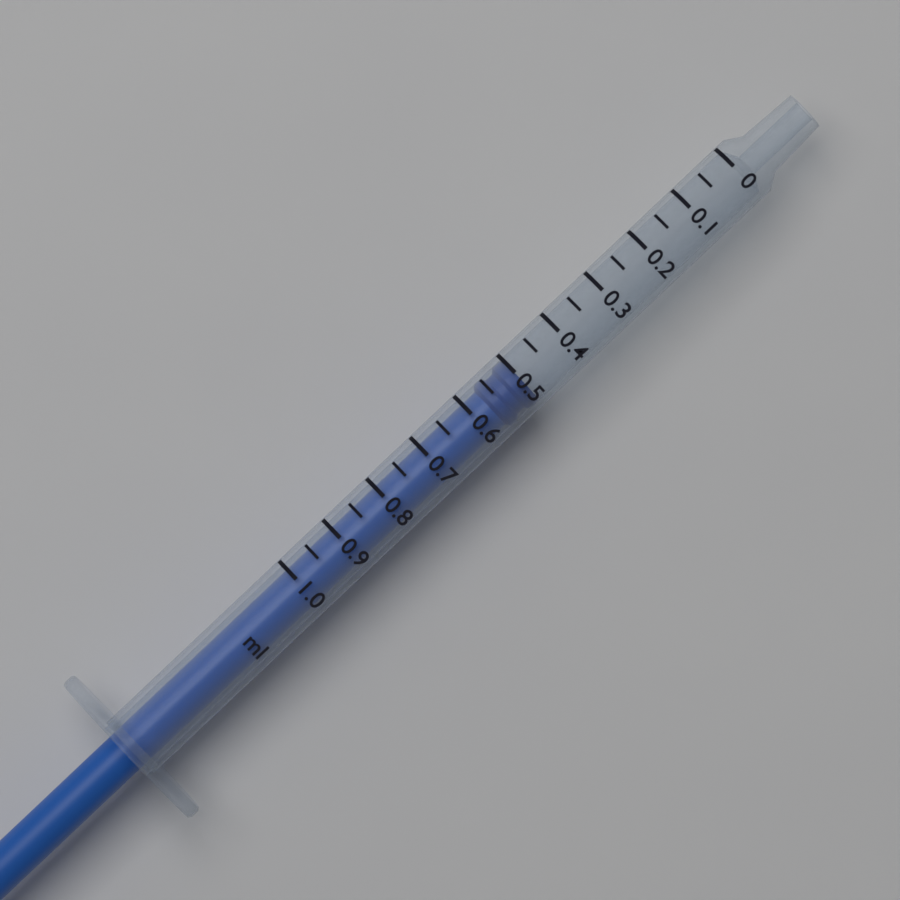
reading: 0.50 ml
